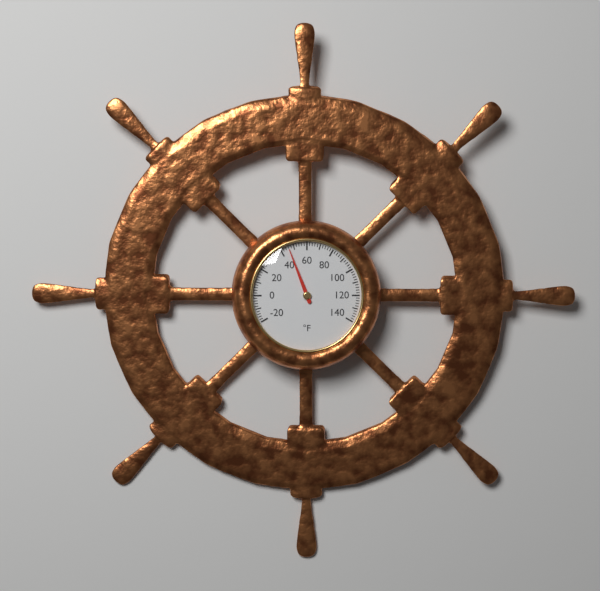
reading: 46 °F
